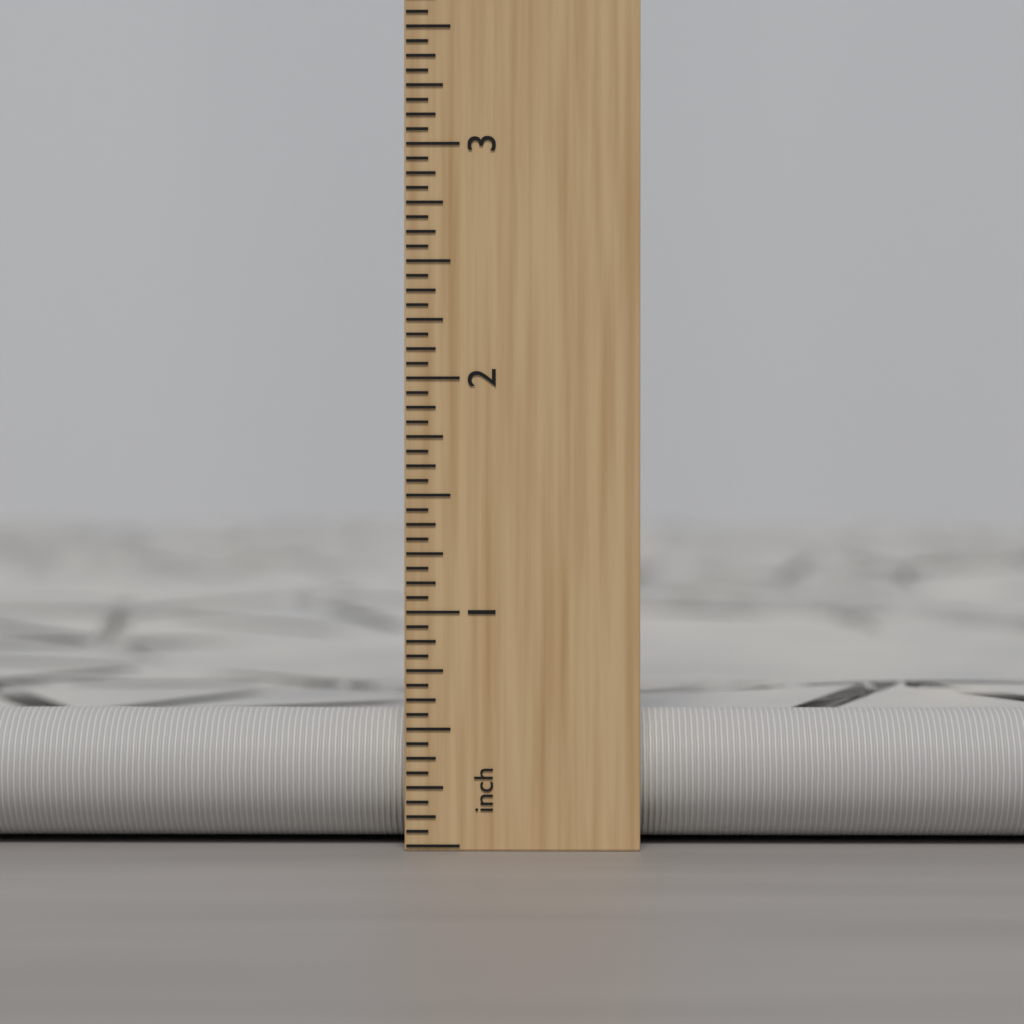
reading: 0.5625 inch
